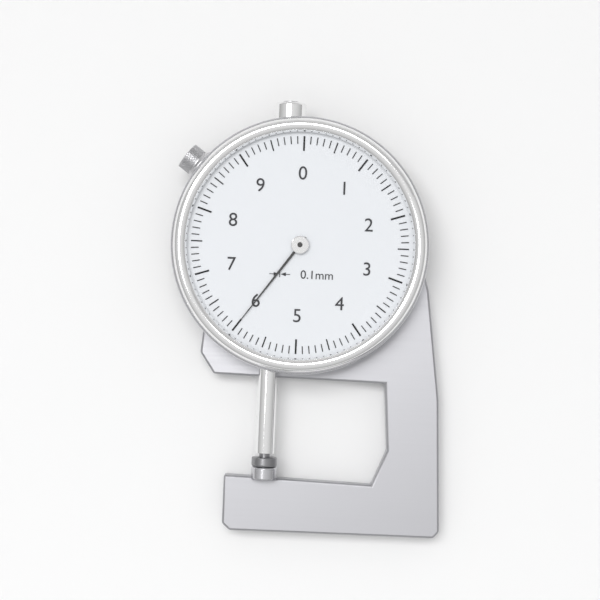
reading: 6.0 mm
